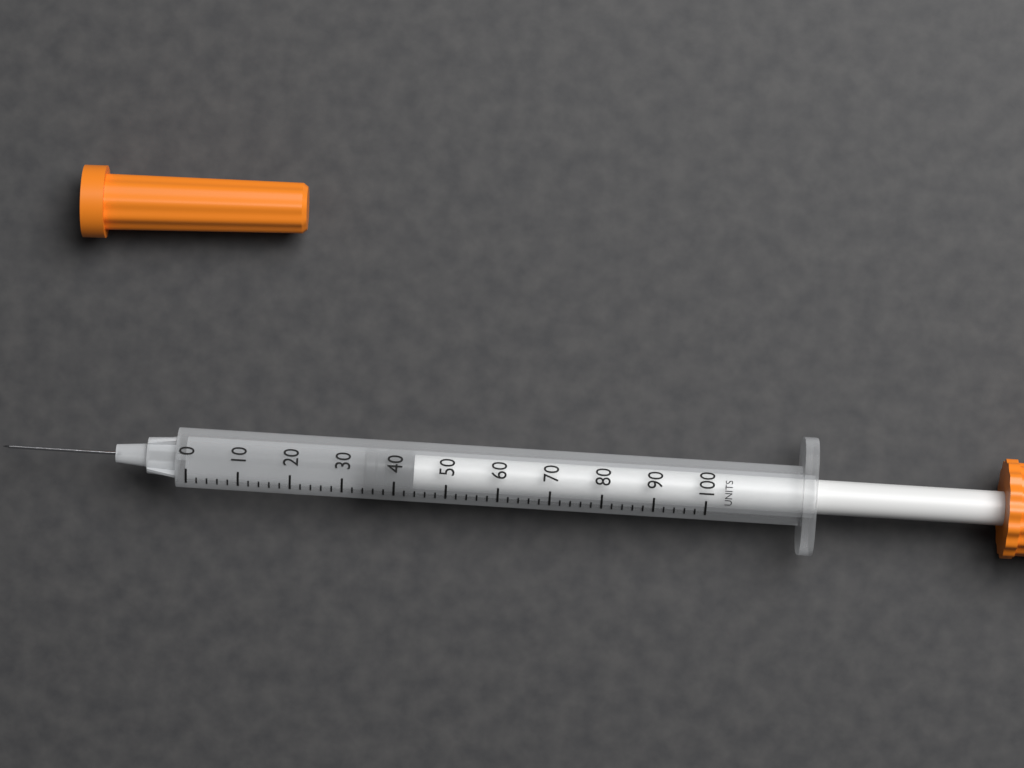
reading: 34 units
